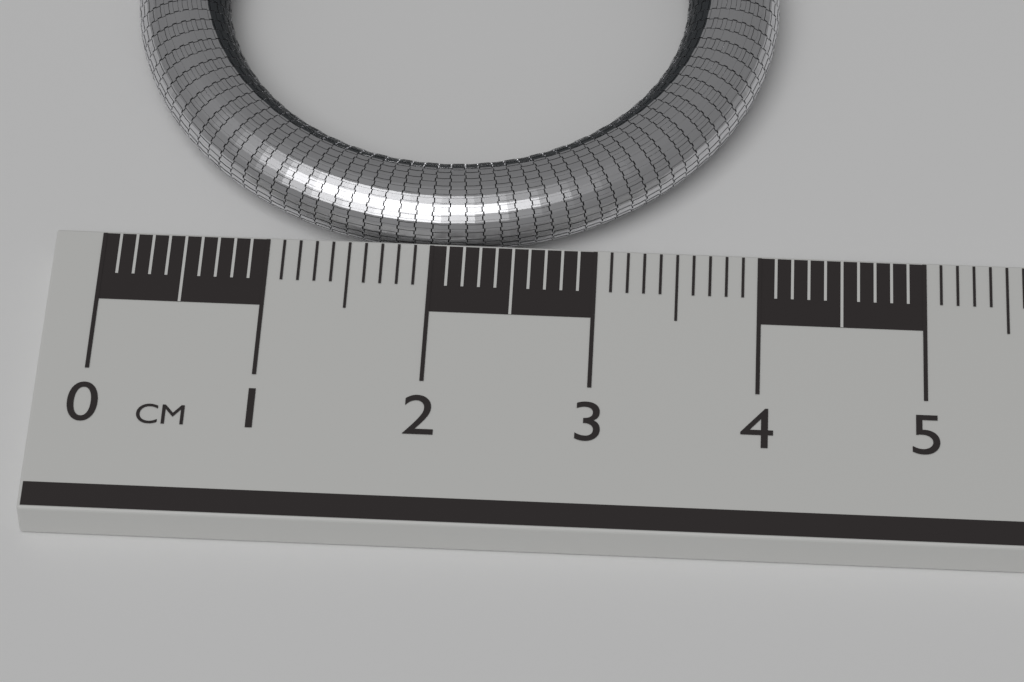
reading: 4.1 cm
